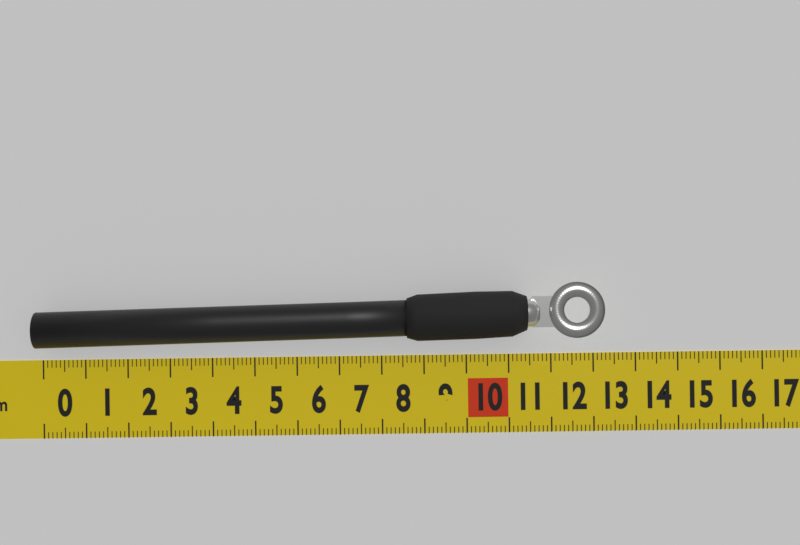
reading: 13.2 cm
